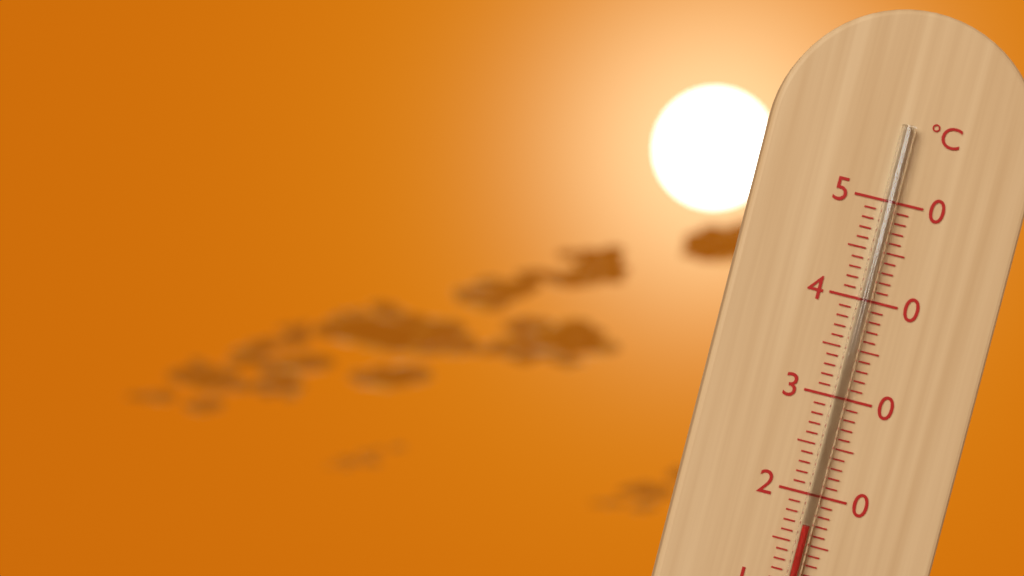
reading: 17 °C
